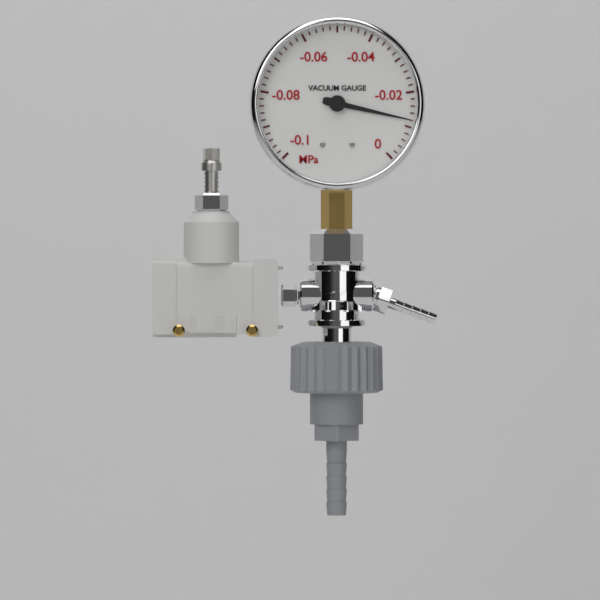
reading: -0.012 MPa
